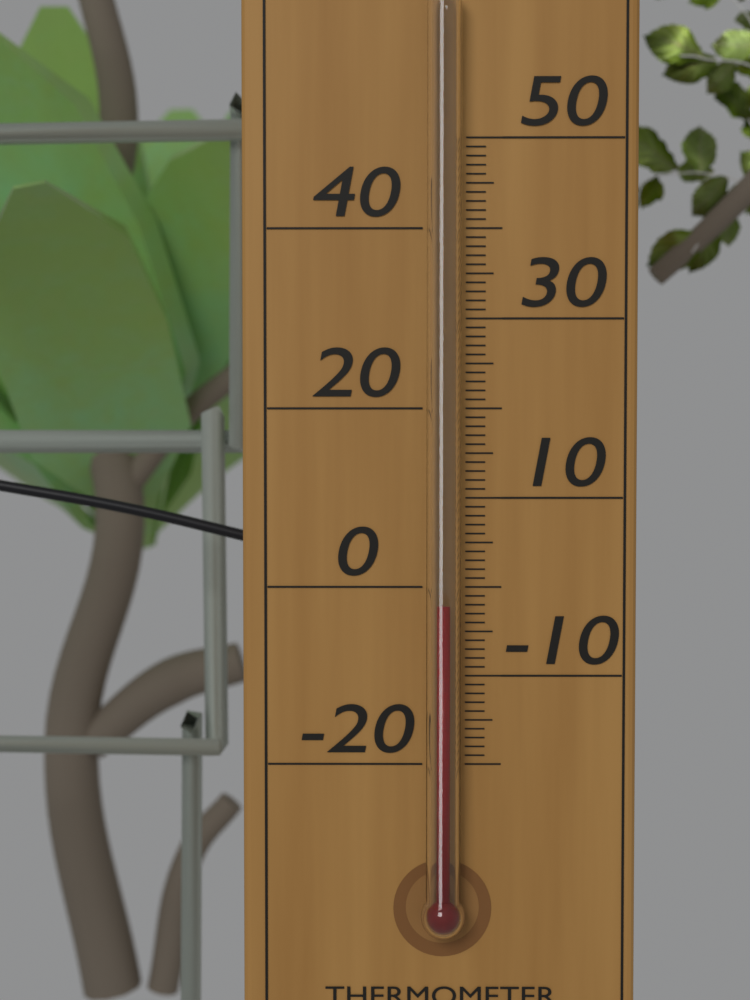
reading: -2 °C
